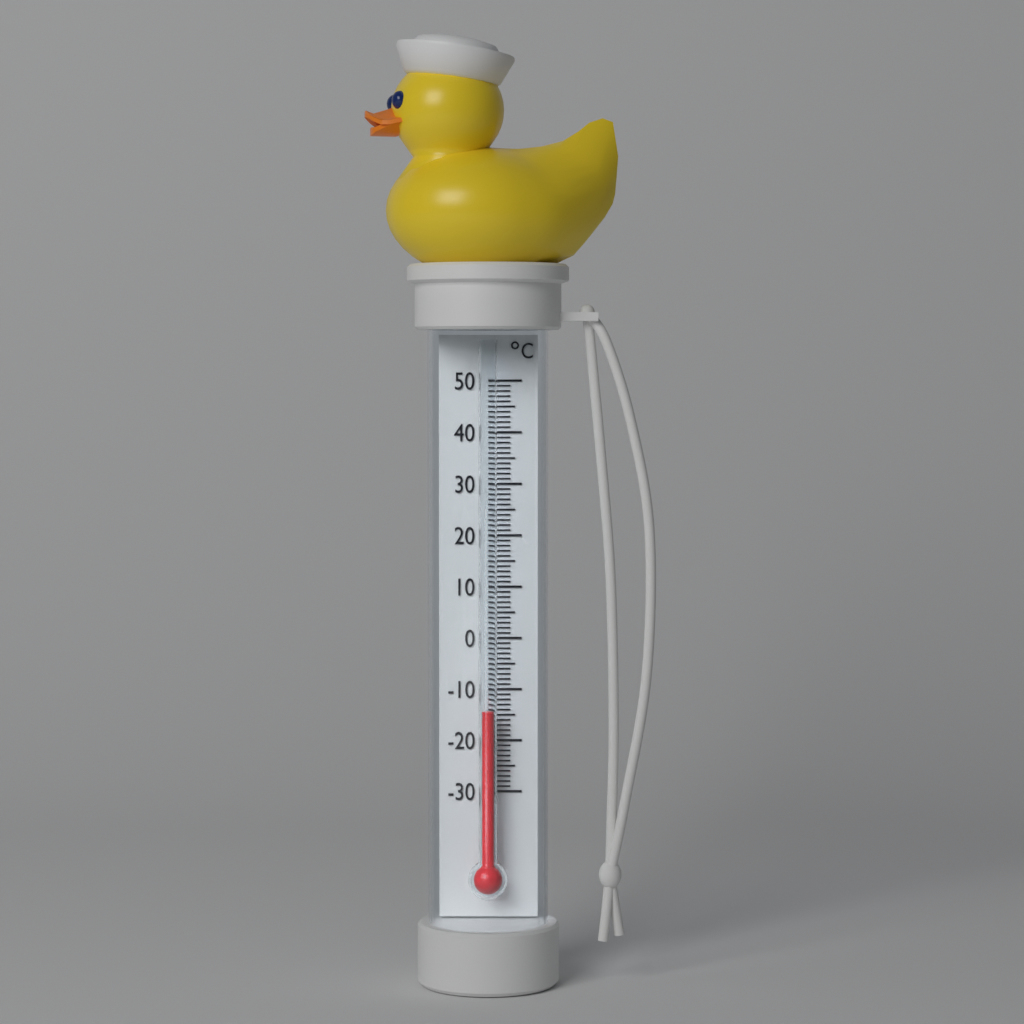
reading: -14 °C
